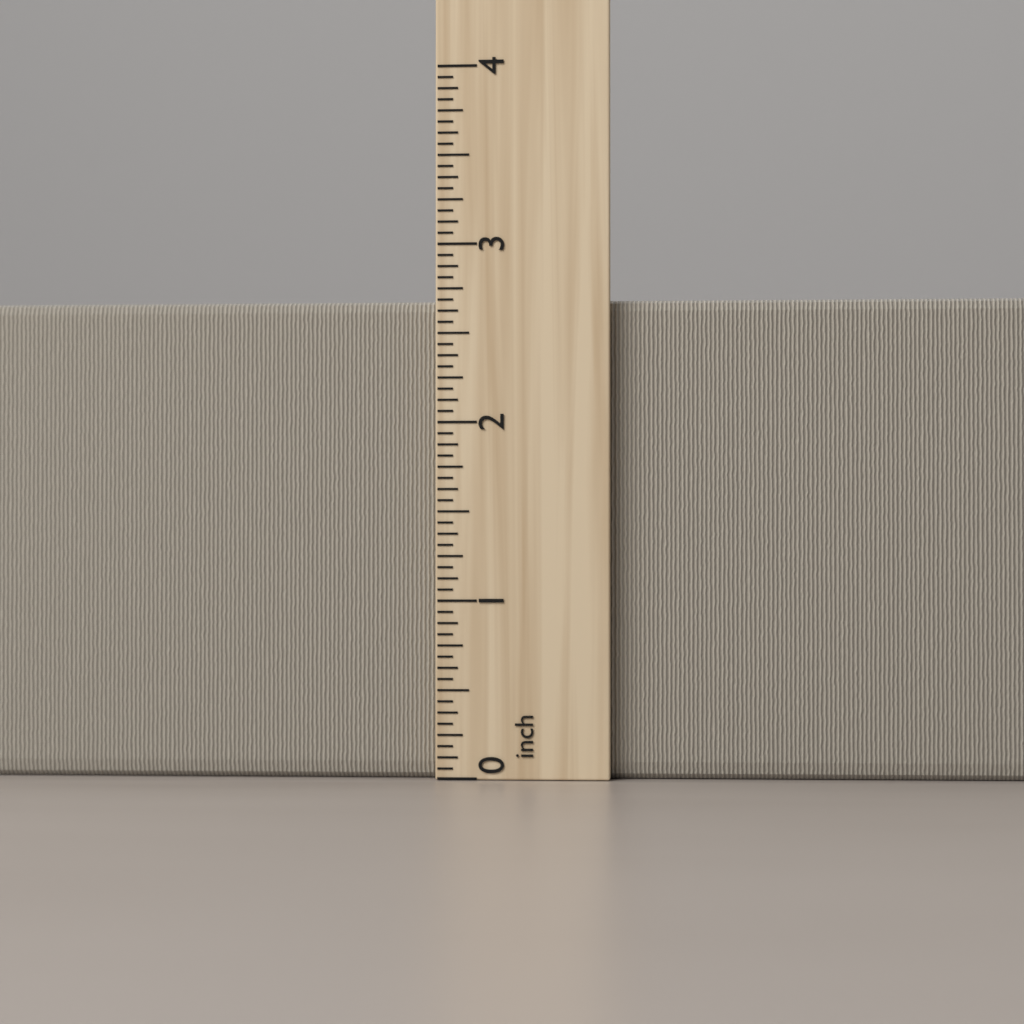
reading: 2.6875 inch
